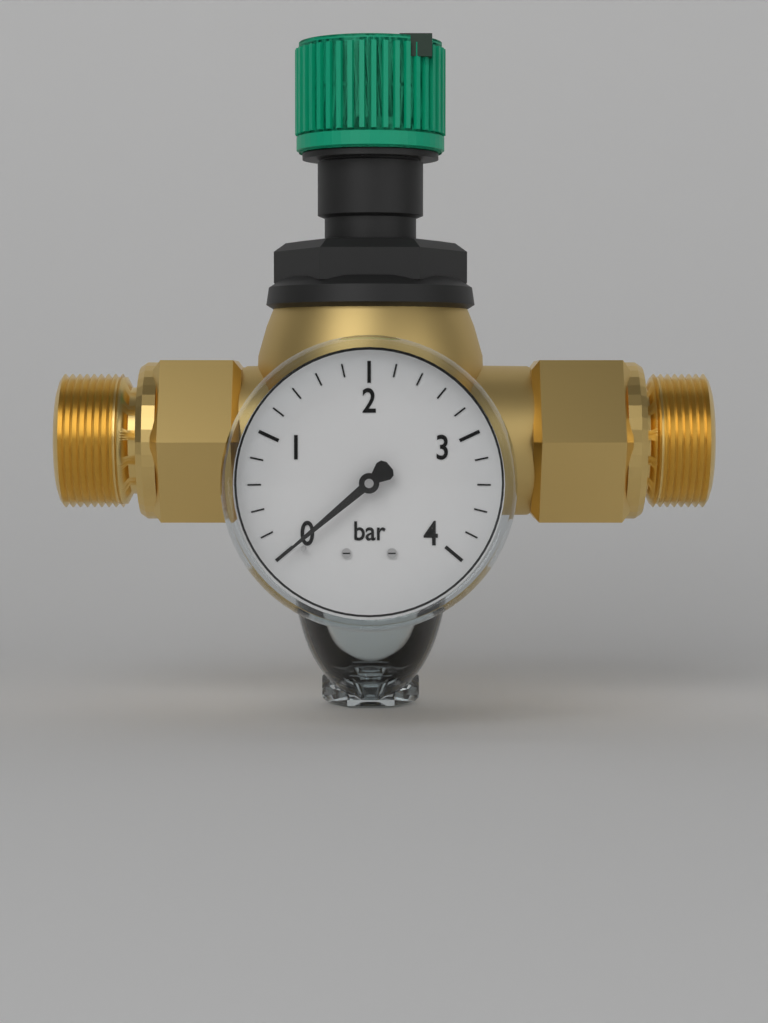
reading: 0.0 bar
